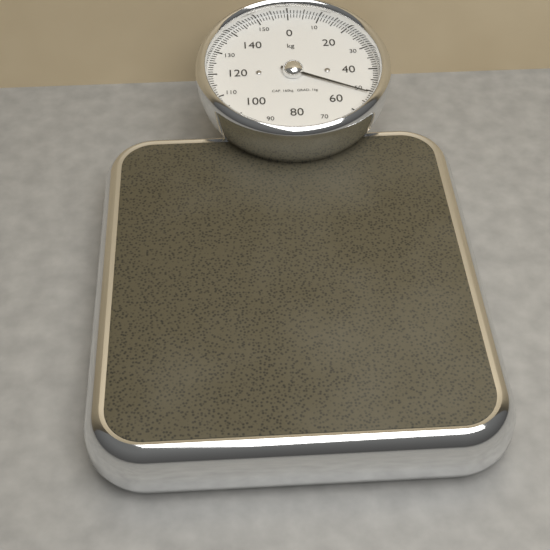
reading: 51 kg
